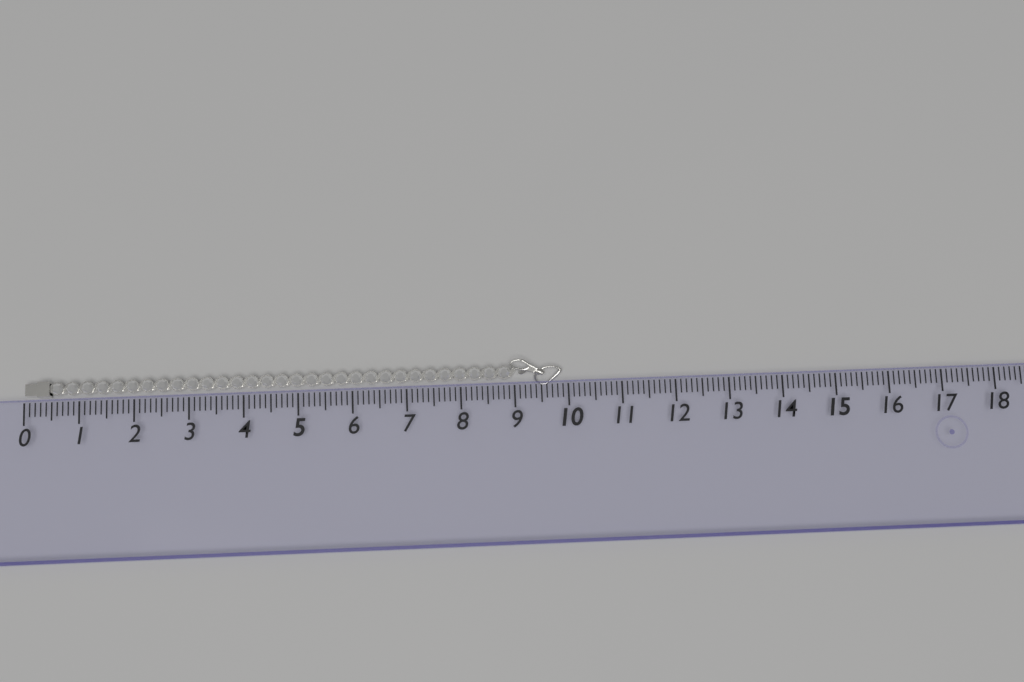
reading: 9.9 (no unit)
